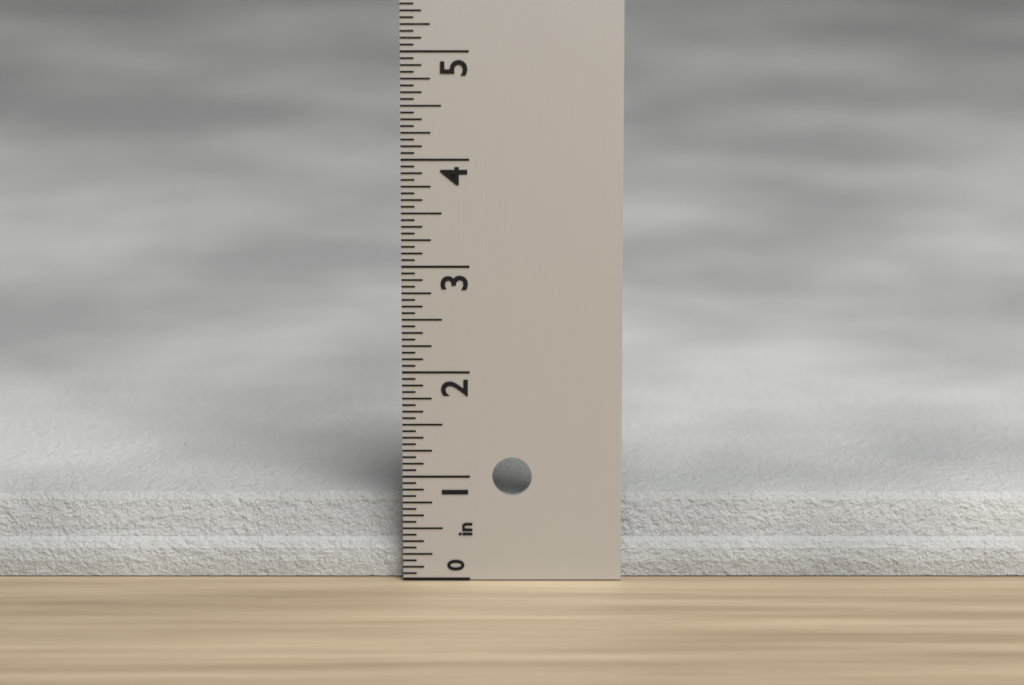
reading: 0.7500 in
